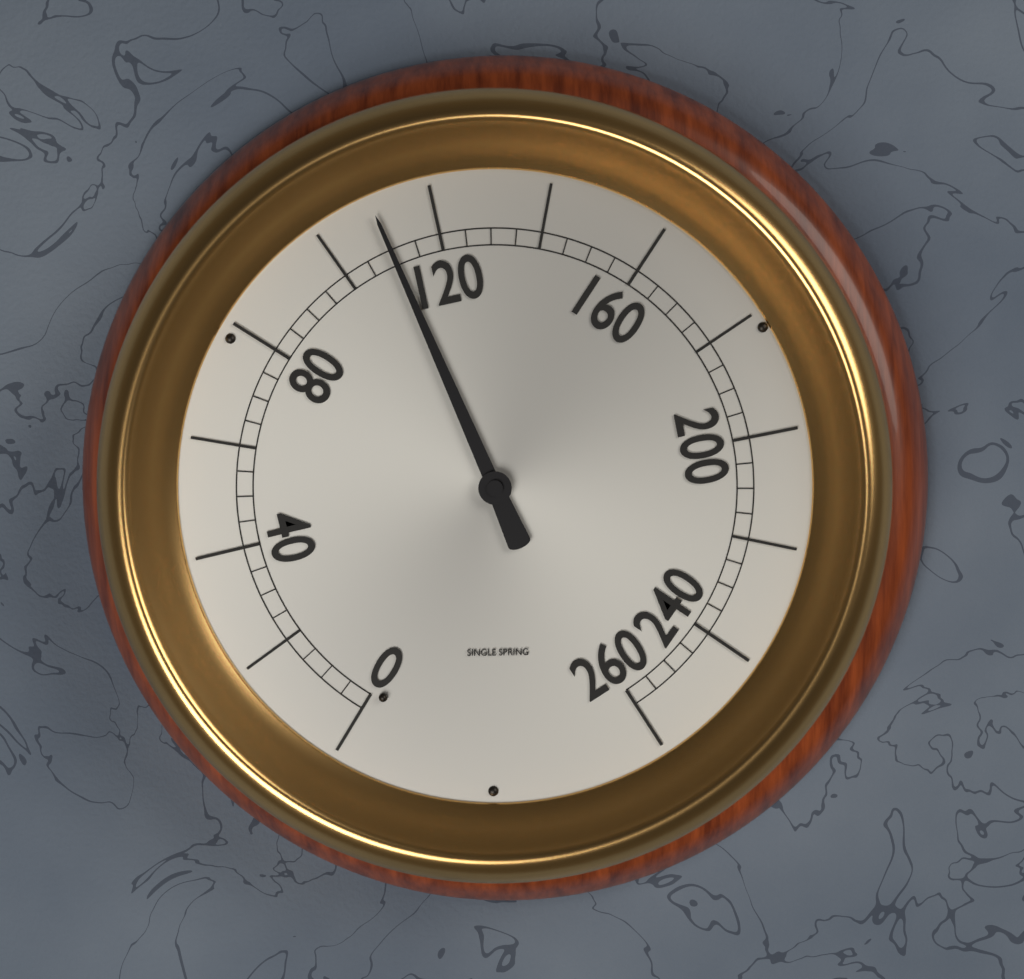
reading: 110 (no unit)
